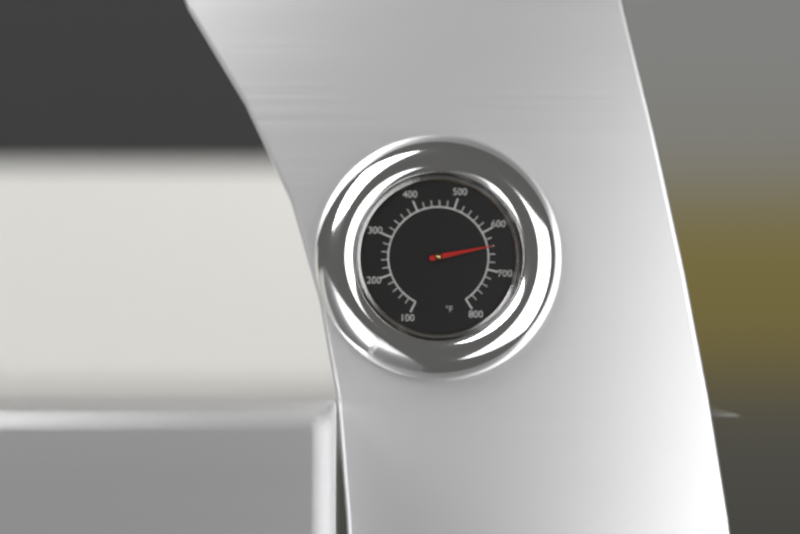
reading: 640 °F
